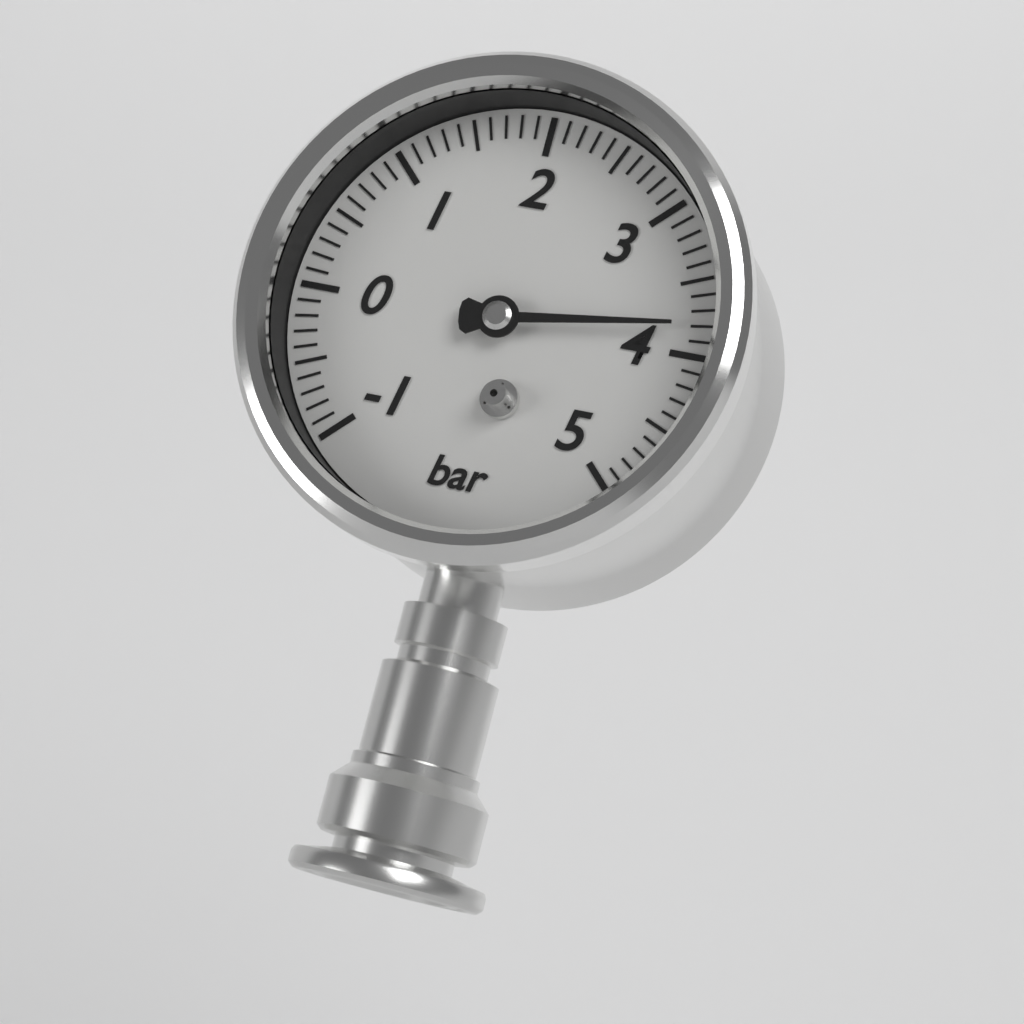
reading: 3.8 bar
